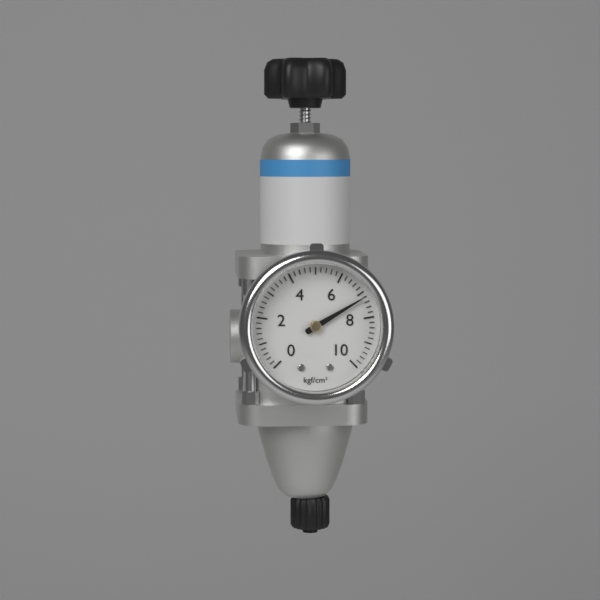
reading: 7.2 kgf/cm²
